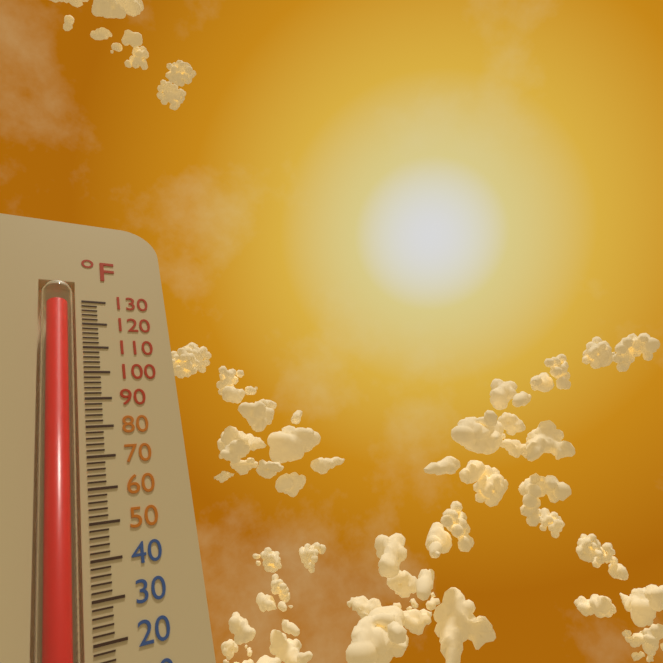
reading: 128 °F
